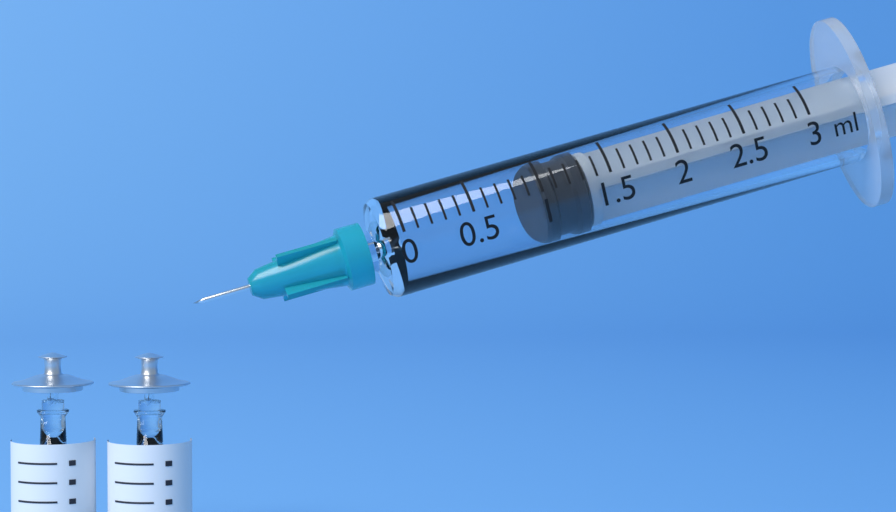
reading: 1.0 ml
